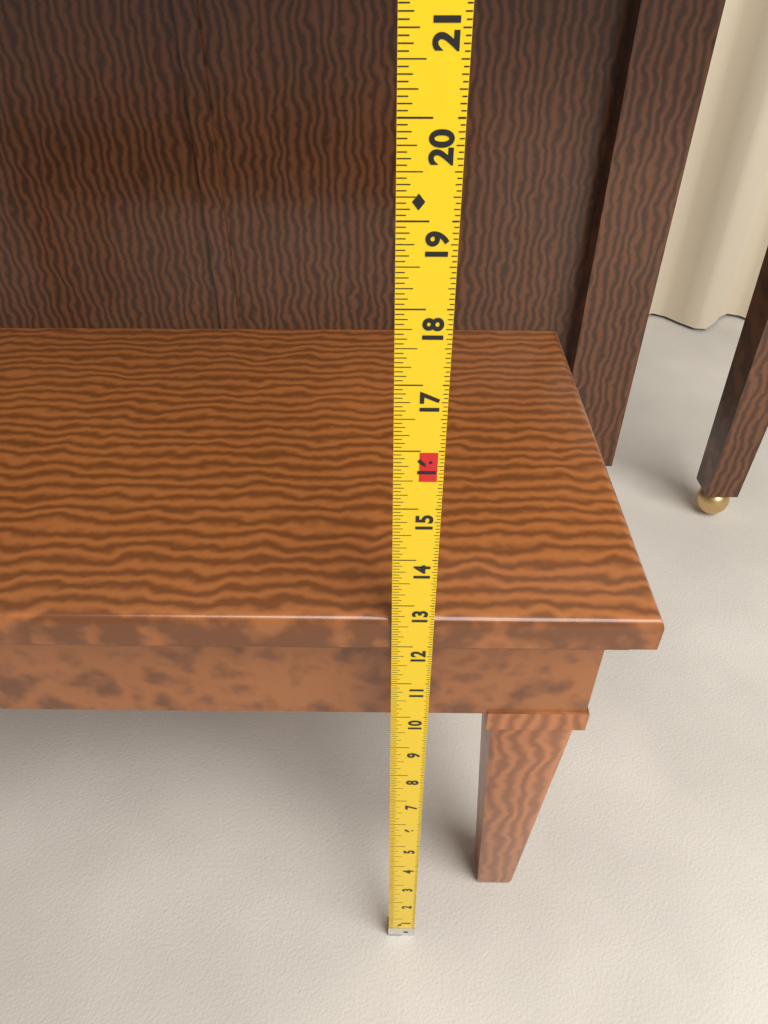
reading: 12.6250 in
